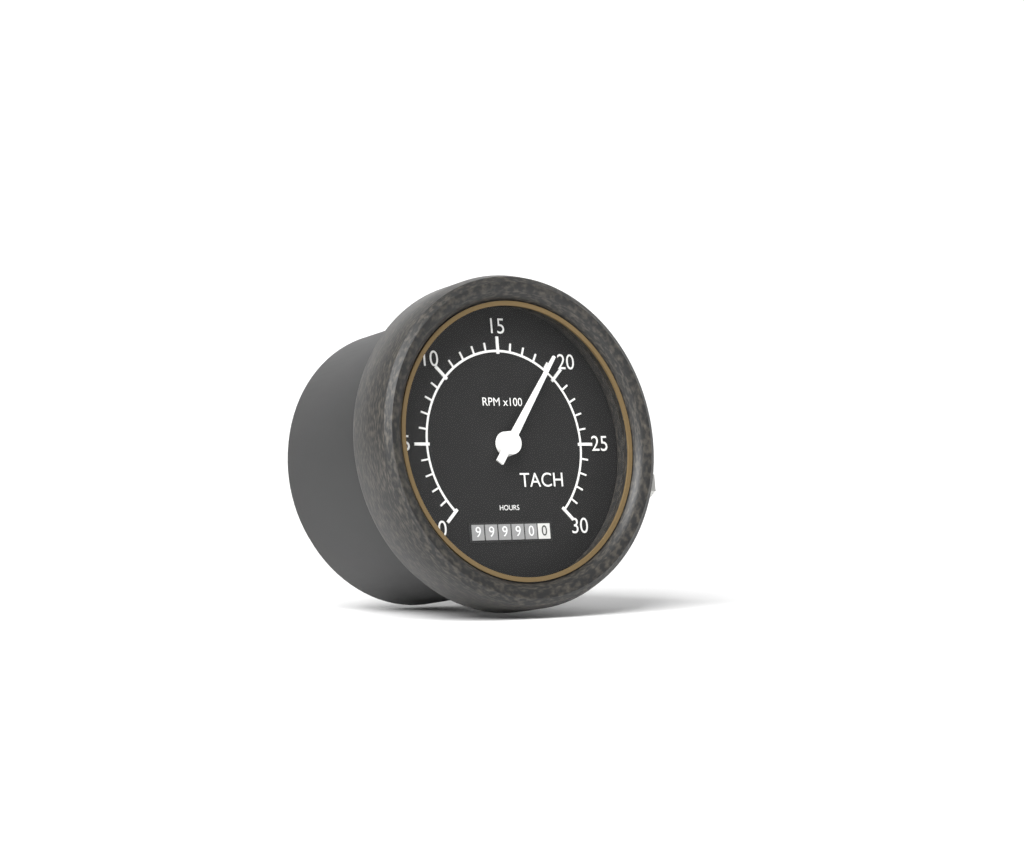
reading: 1900 RPM
